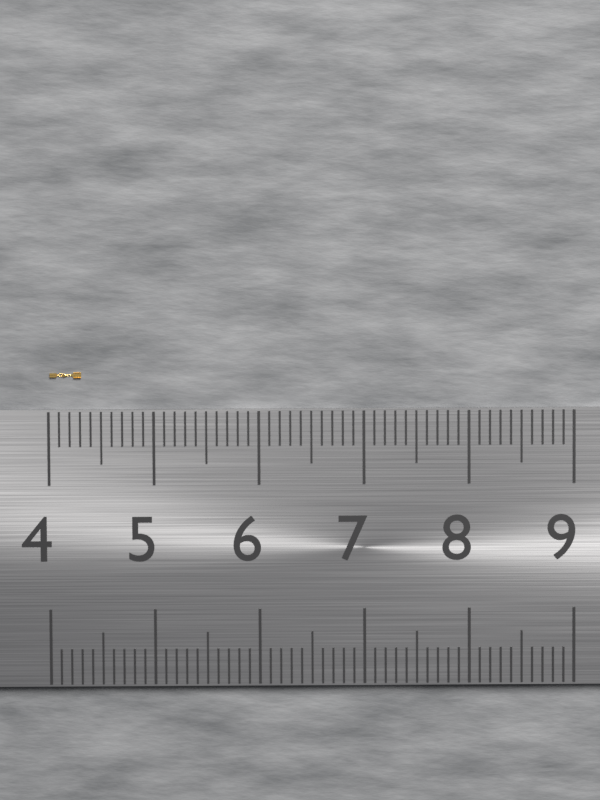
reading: 4.3 (no unit)
